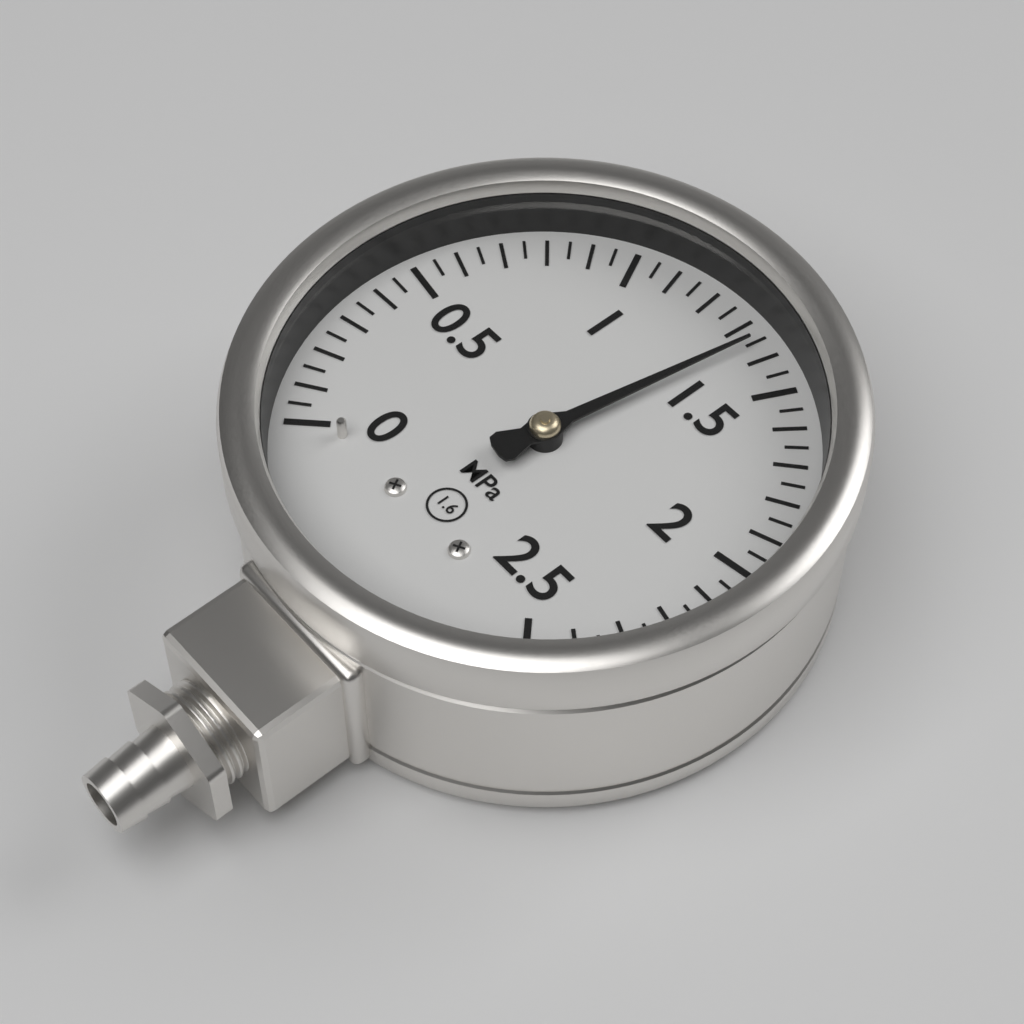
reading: 1.35 MPa
